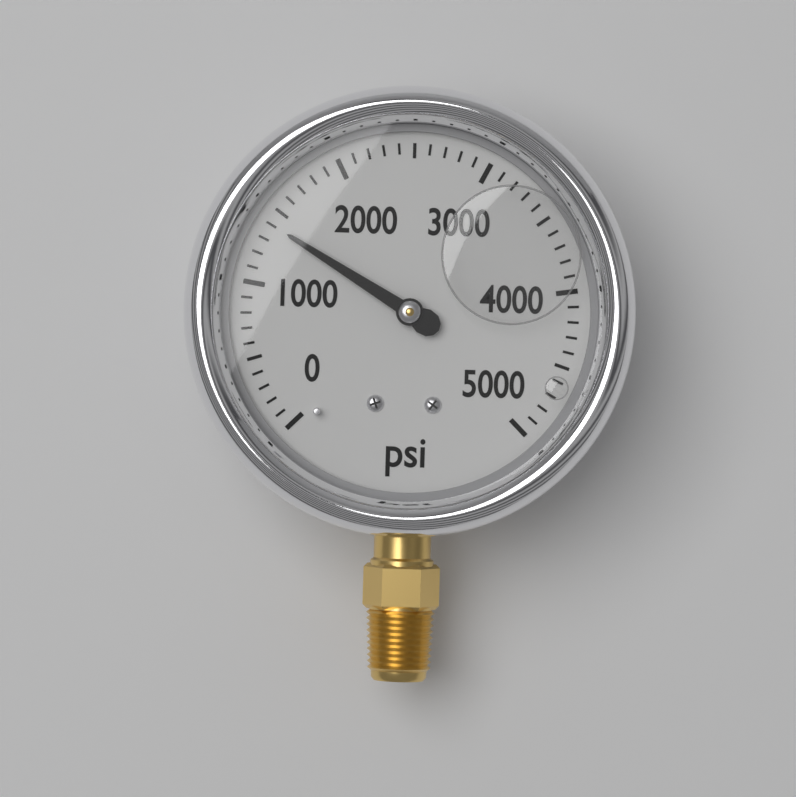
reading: 1400 psi
